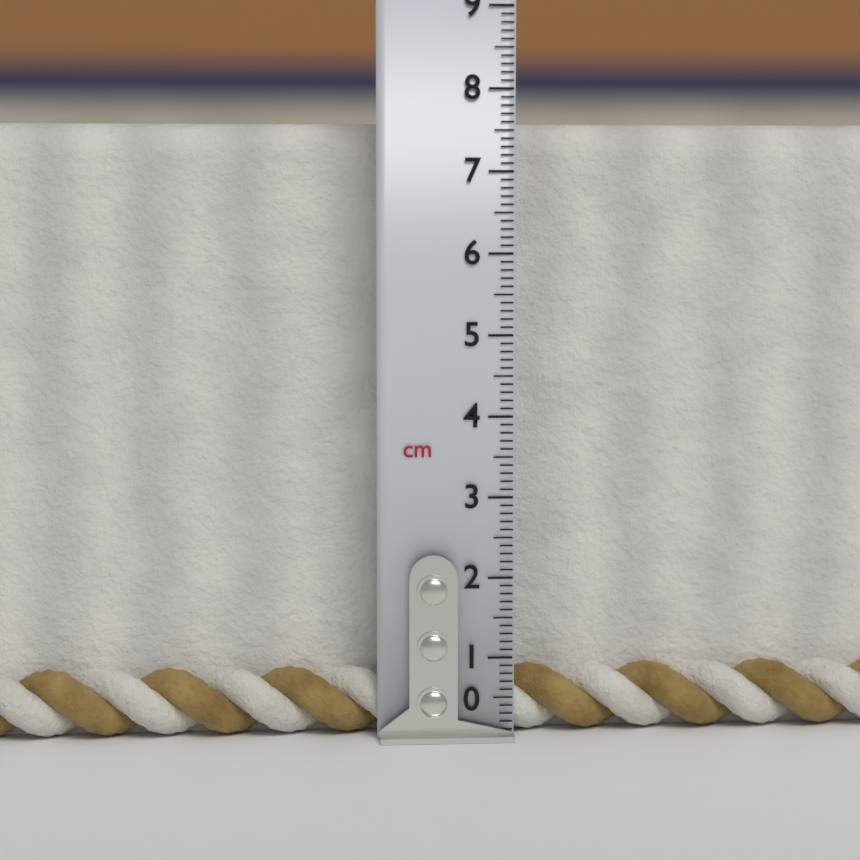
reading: 7.6 cm
